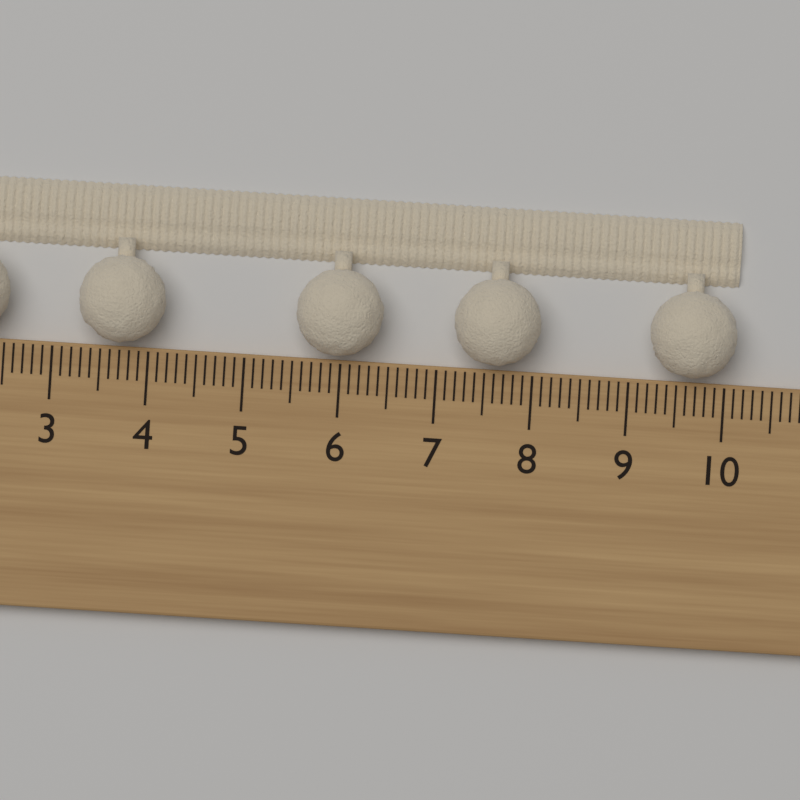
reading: 10.1 cm
